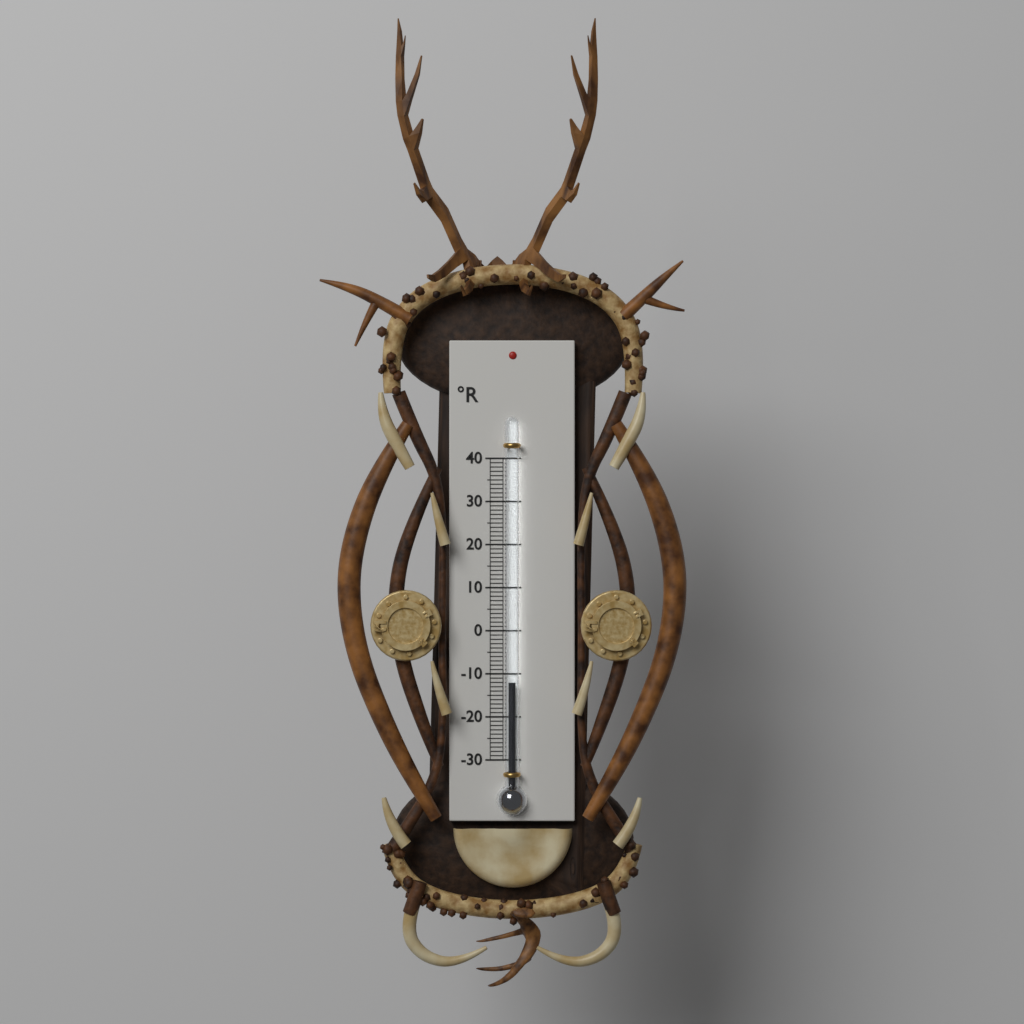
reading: -12 °R
